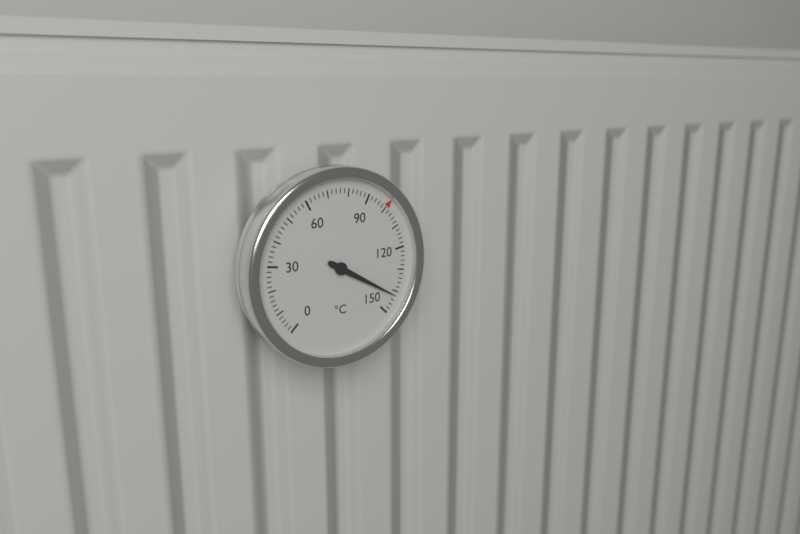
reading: 142 °C
